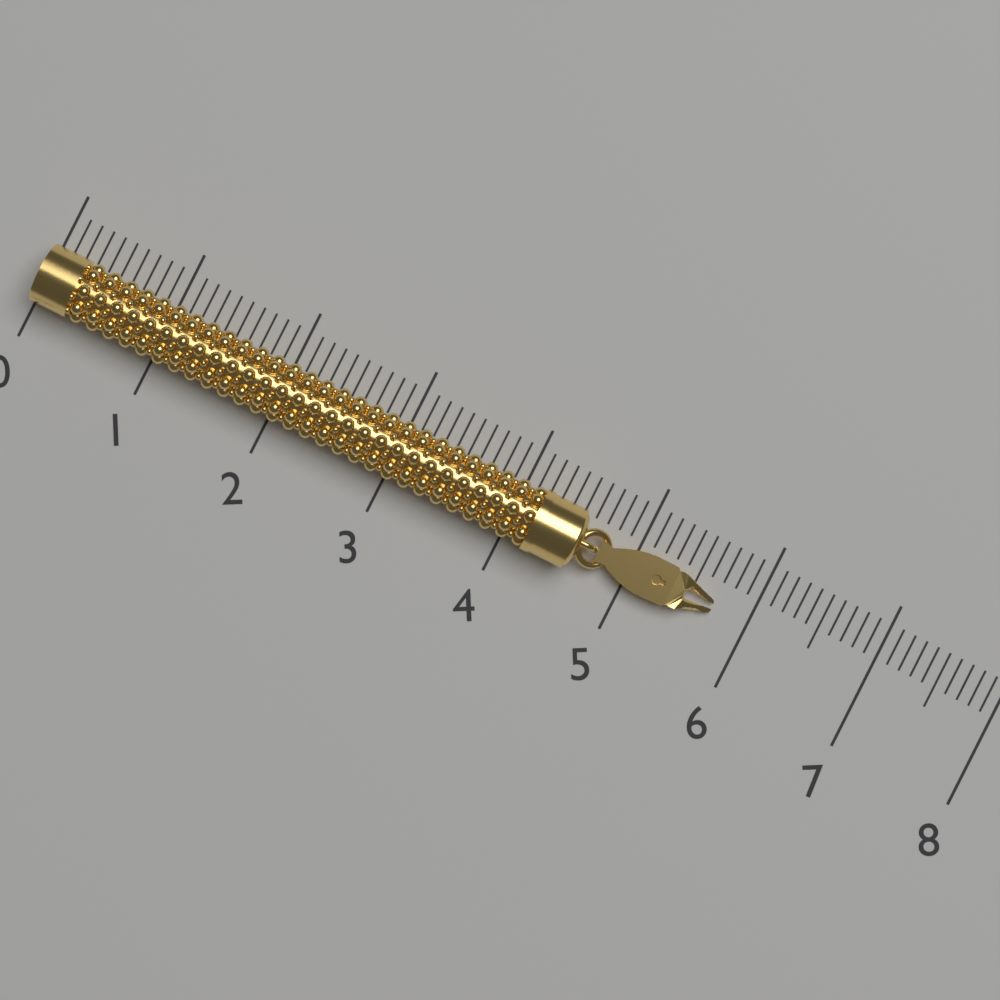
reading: 5.7 (no unit)
